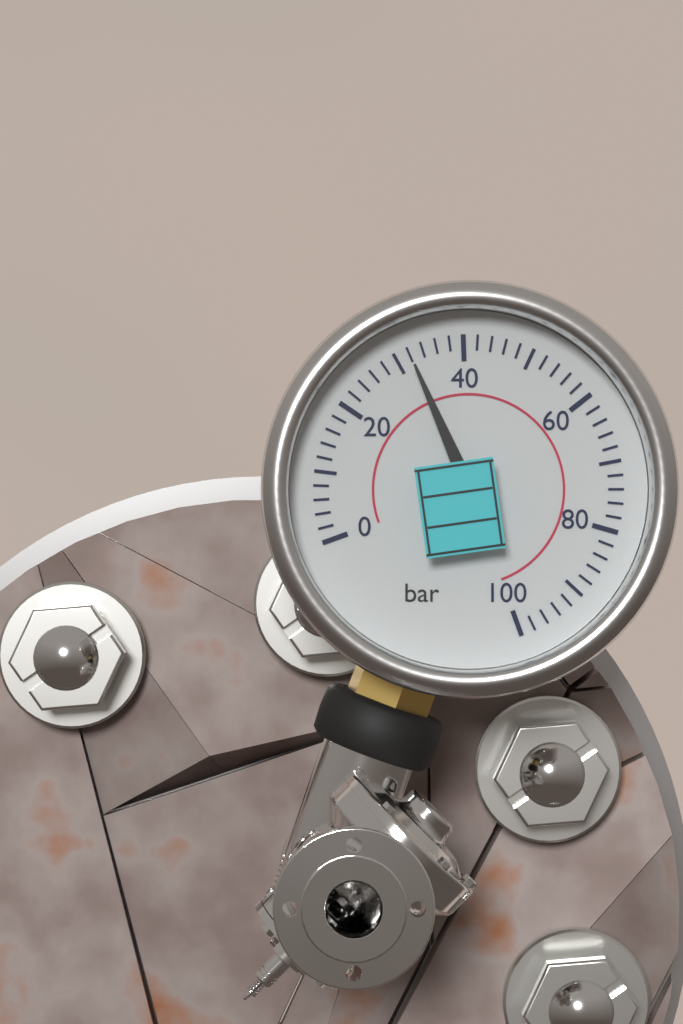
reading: 32 bar
